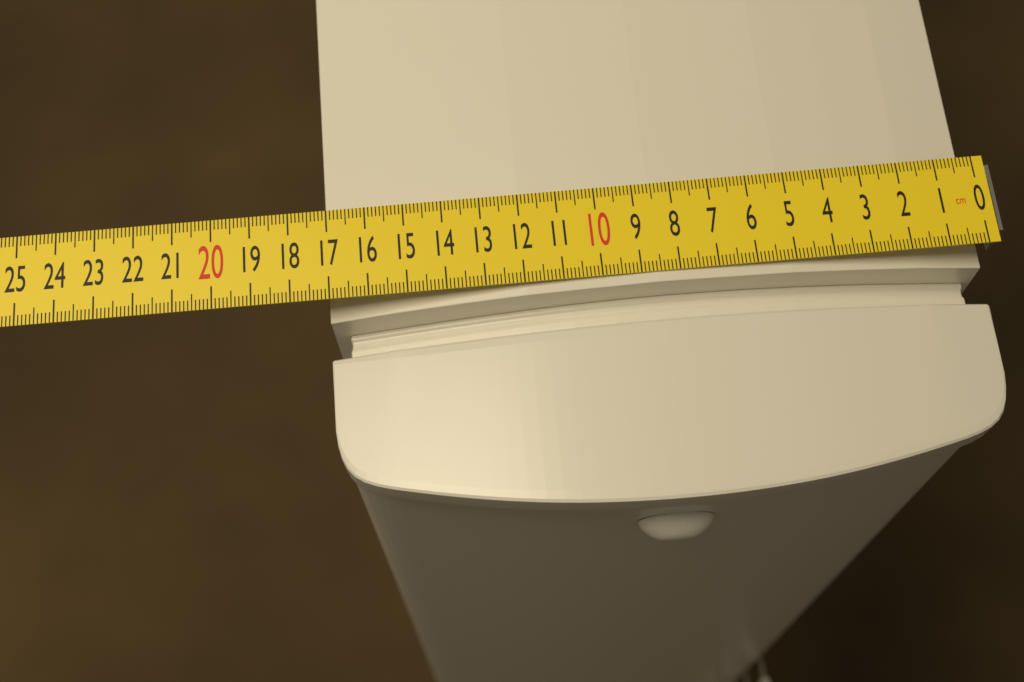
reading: 17.1 cm
